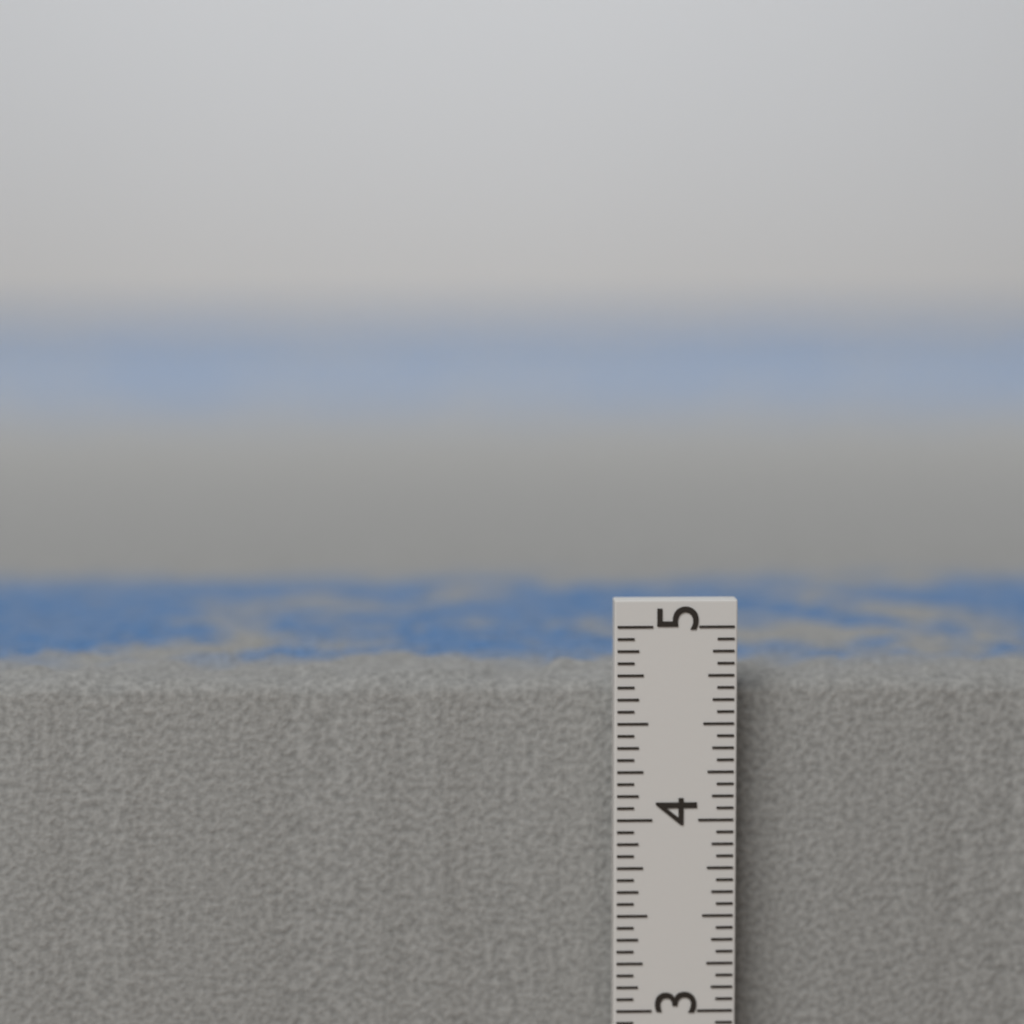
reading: 4.7500 in
